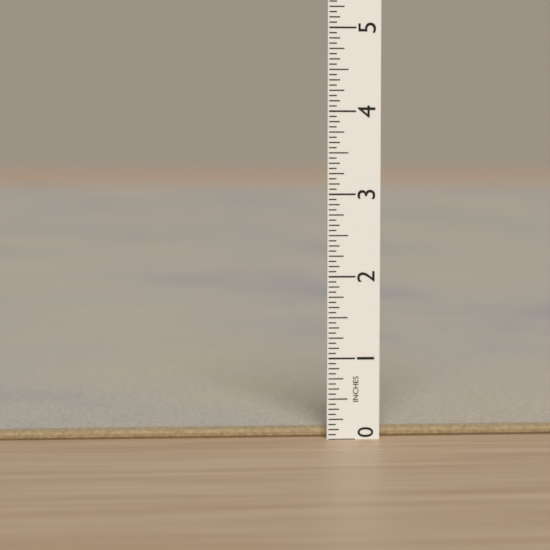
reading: 0.1250 in
